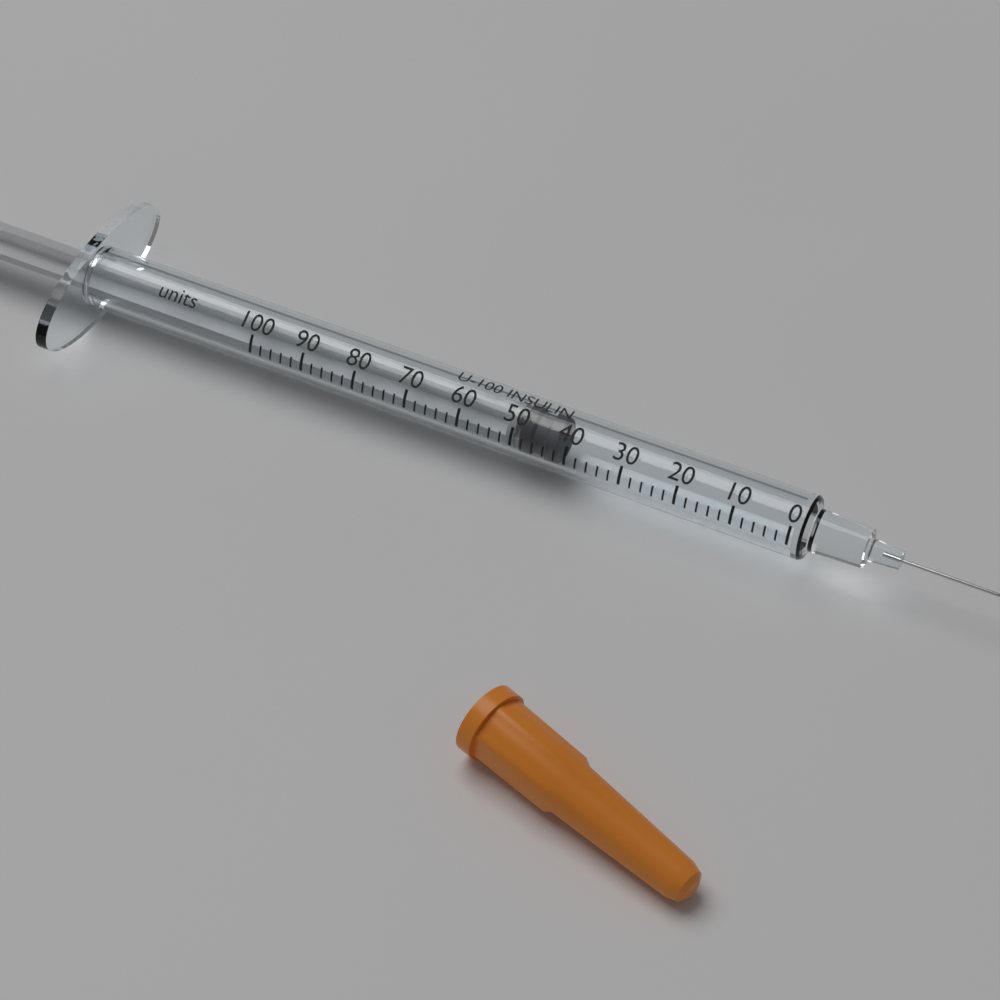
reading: 42 units
